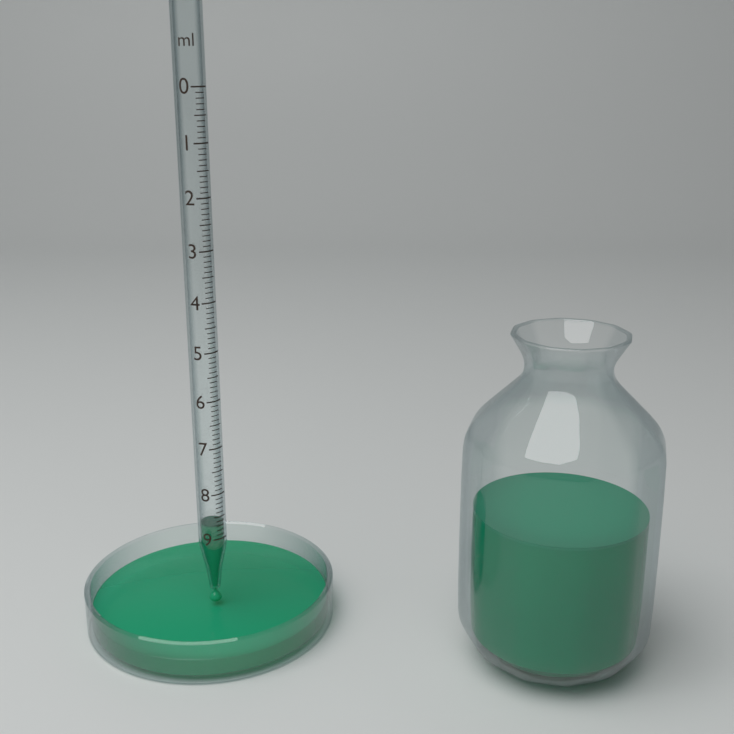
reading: 8.7 ml
